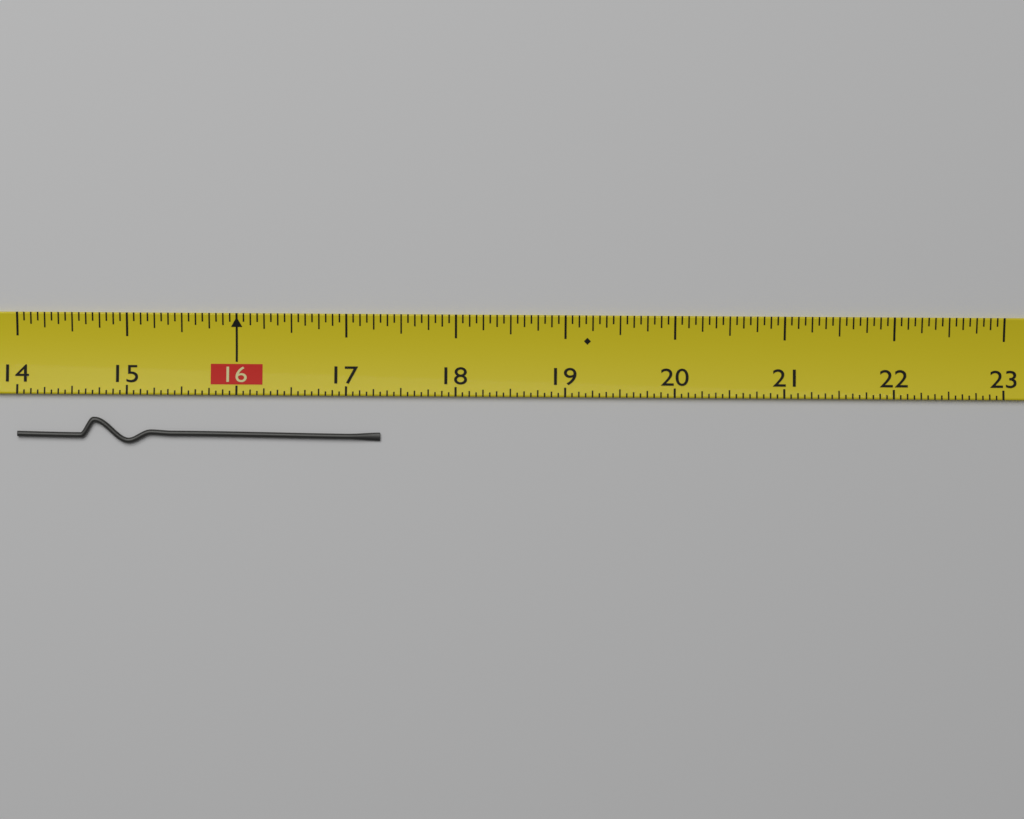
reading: 17.3125 (no unit)
